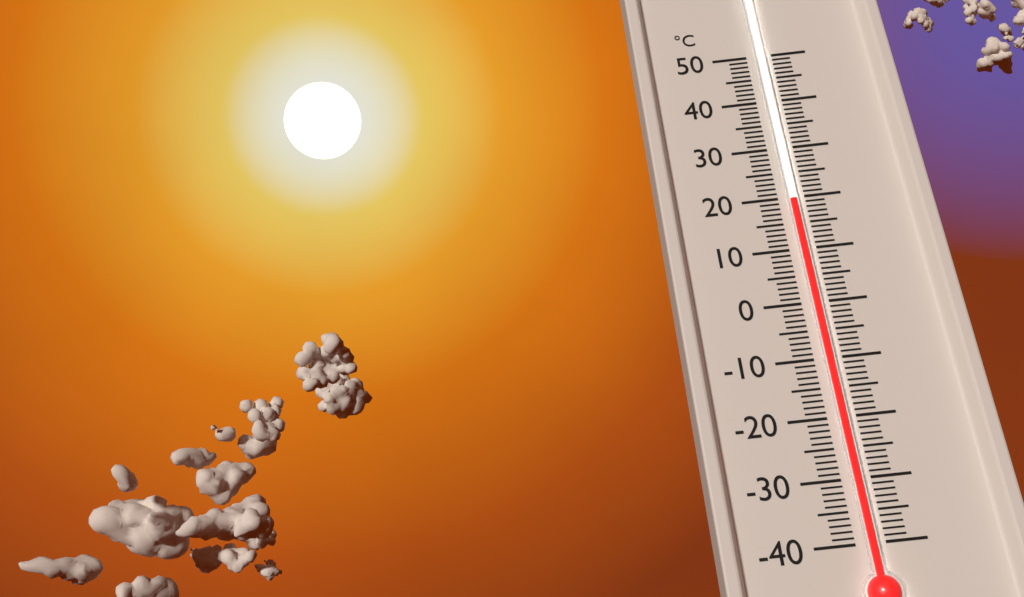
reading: 19 °C
